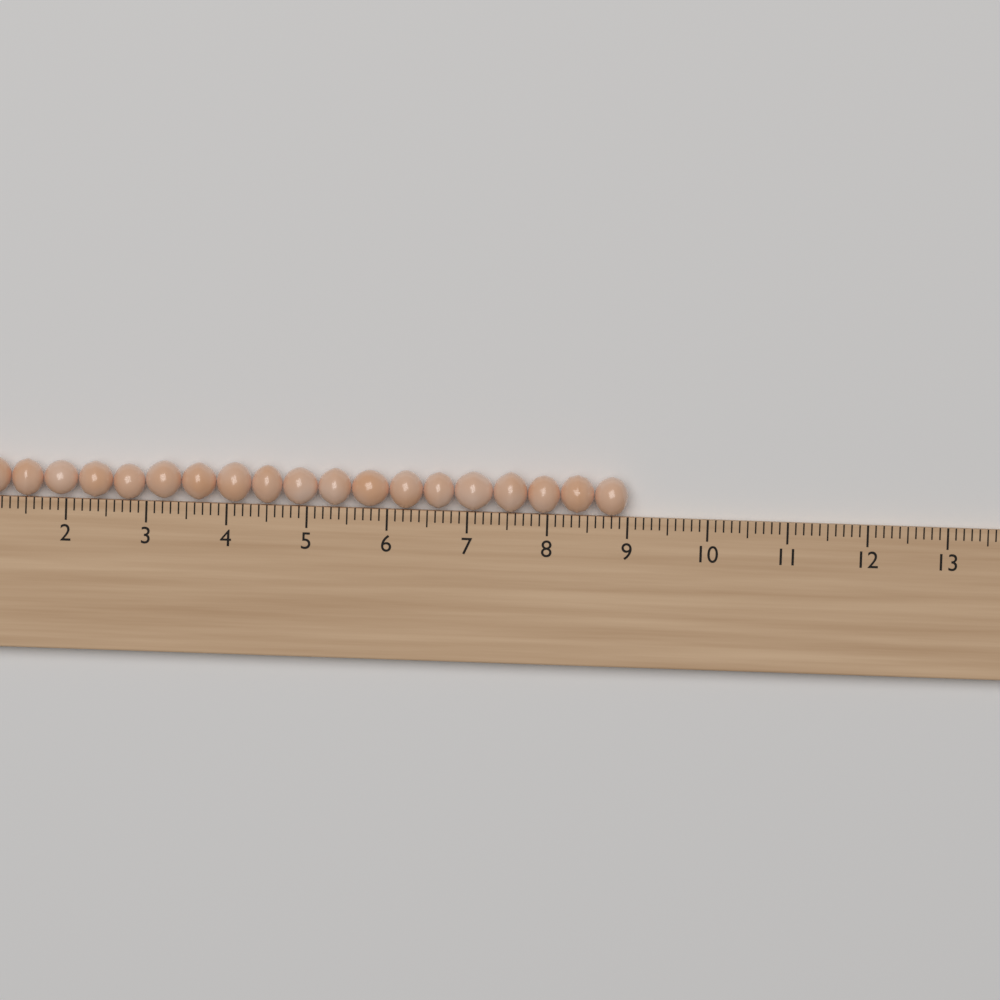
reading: 9.0 cm
